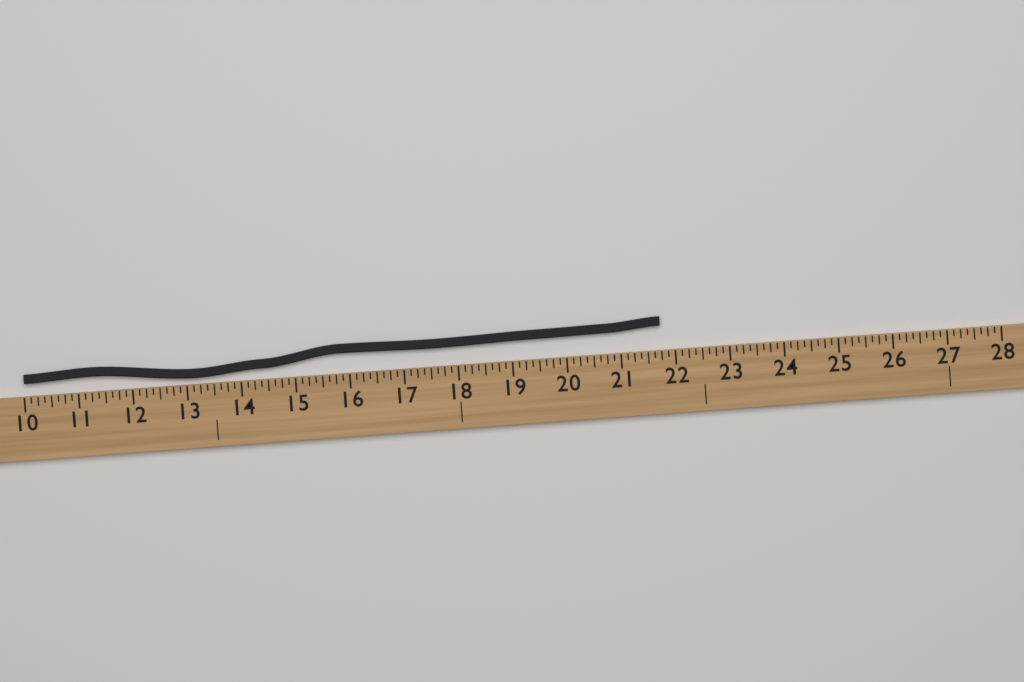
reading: 21.750 (no unit)
